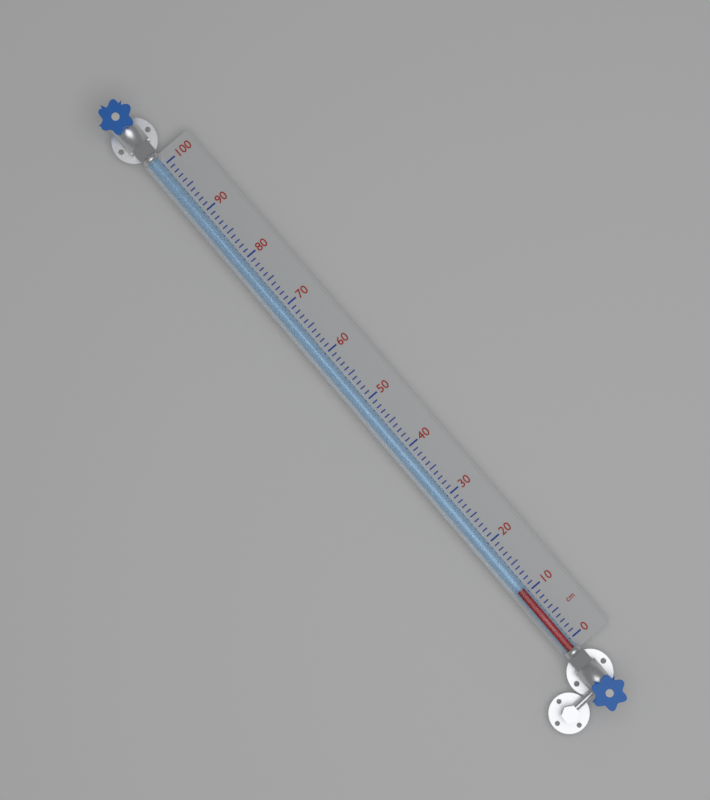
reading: 11 cm
